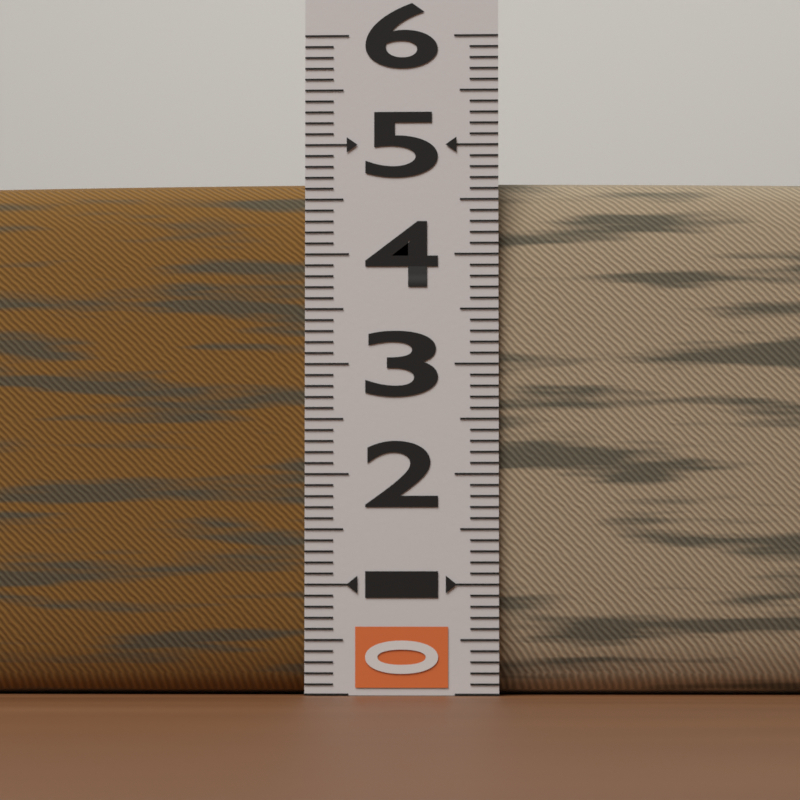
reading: 4.7 (no unit)
